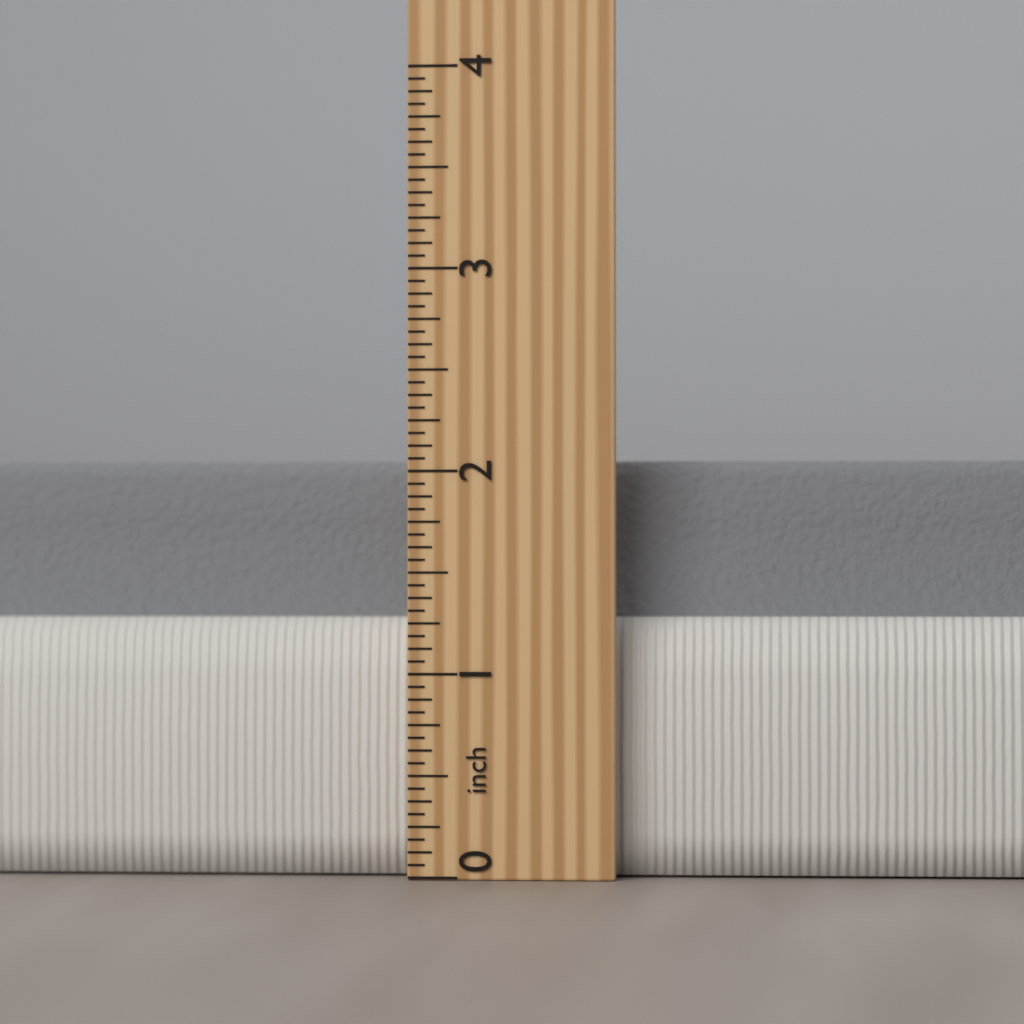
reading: 2.0625 inch
